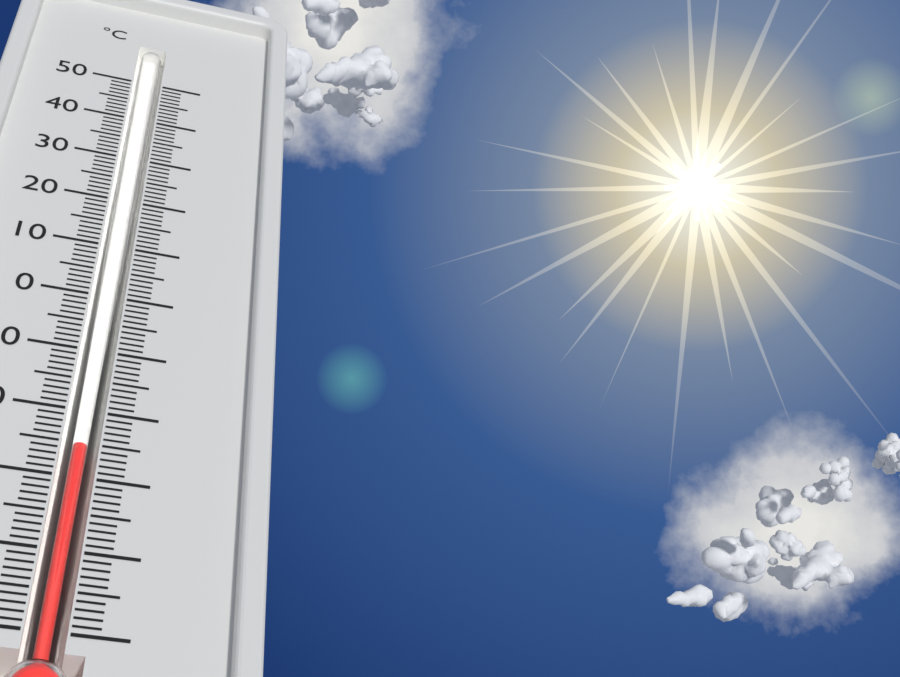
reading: -25 °C
